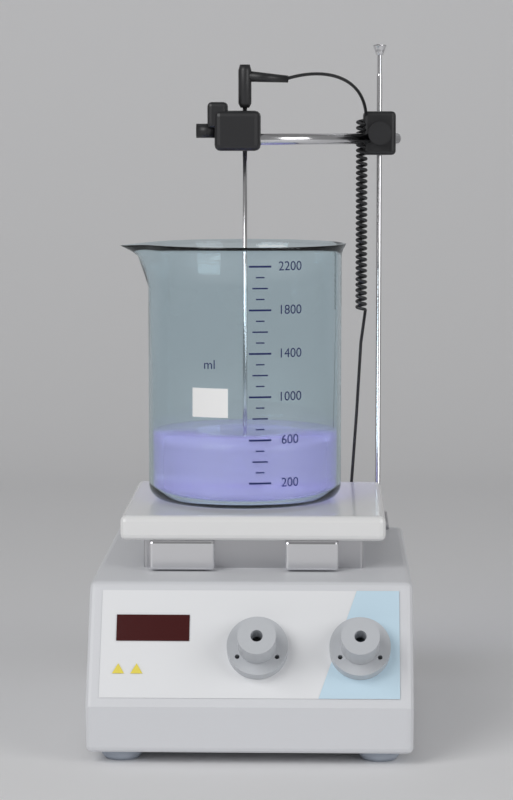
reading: 600 ml
